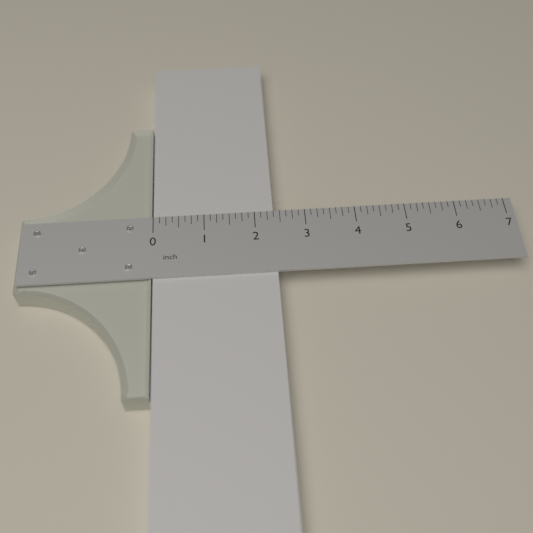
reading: 2.375 inch
